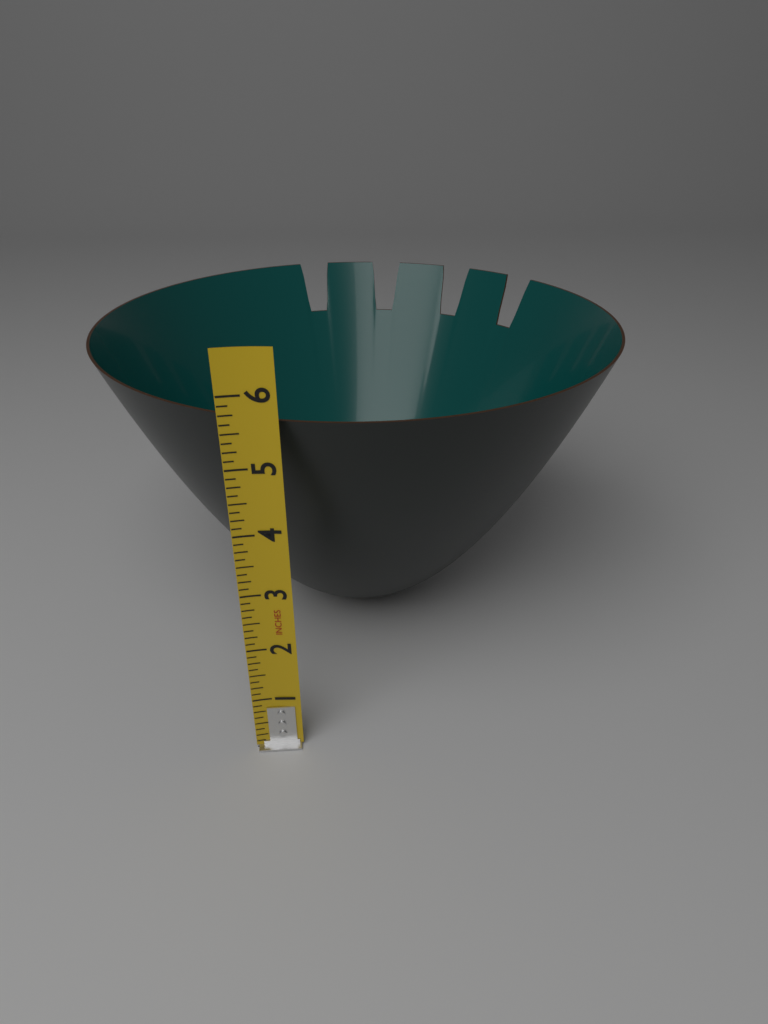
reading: 5.625 in
